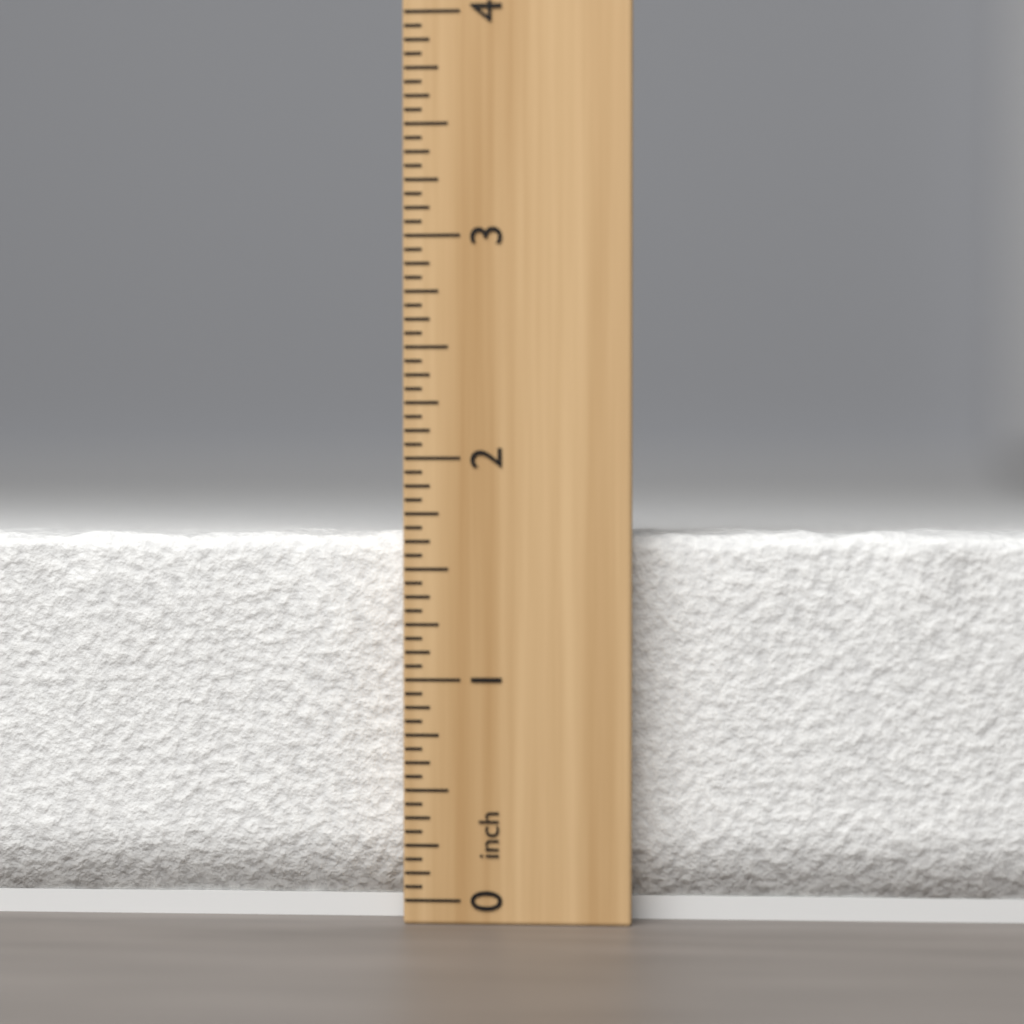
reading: 1.6875 inch
